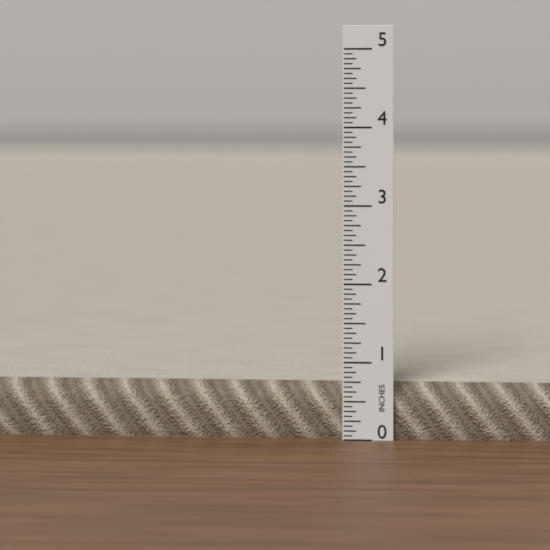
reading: 0.6875 in
